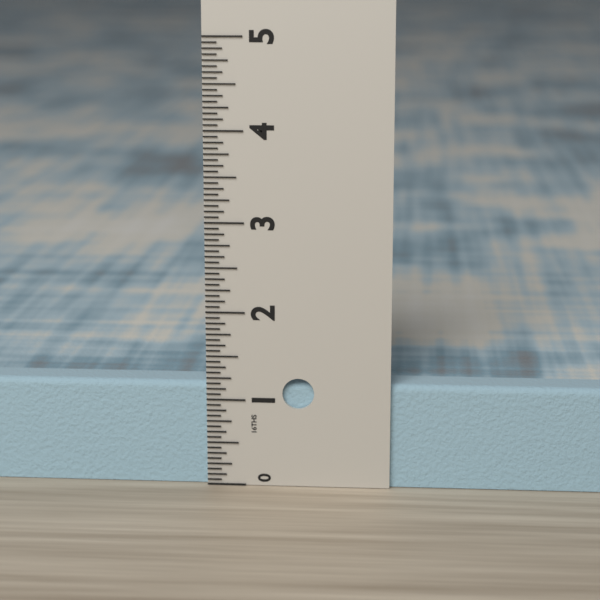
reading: 1.1875 in
